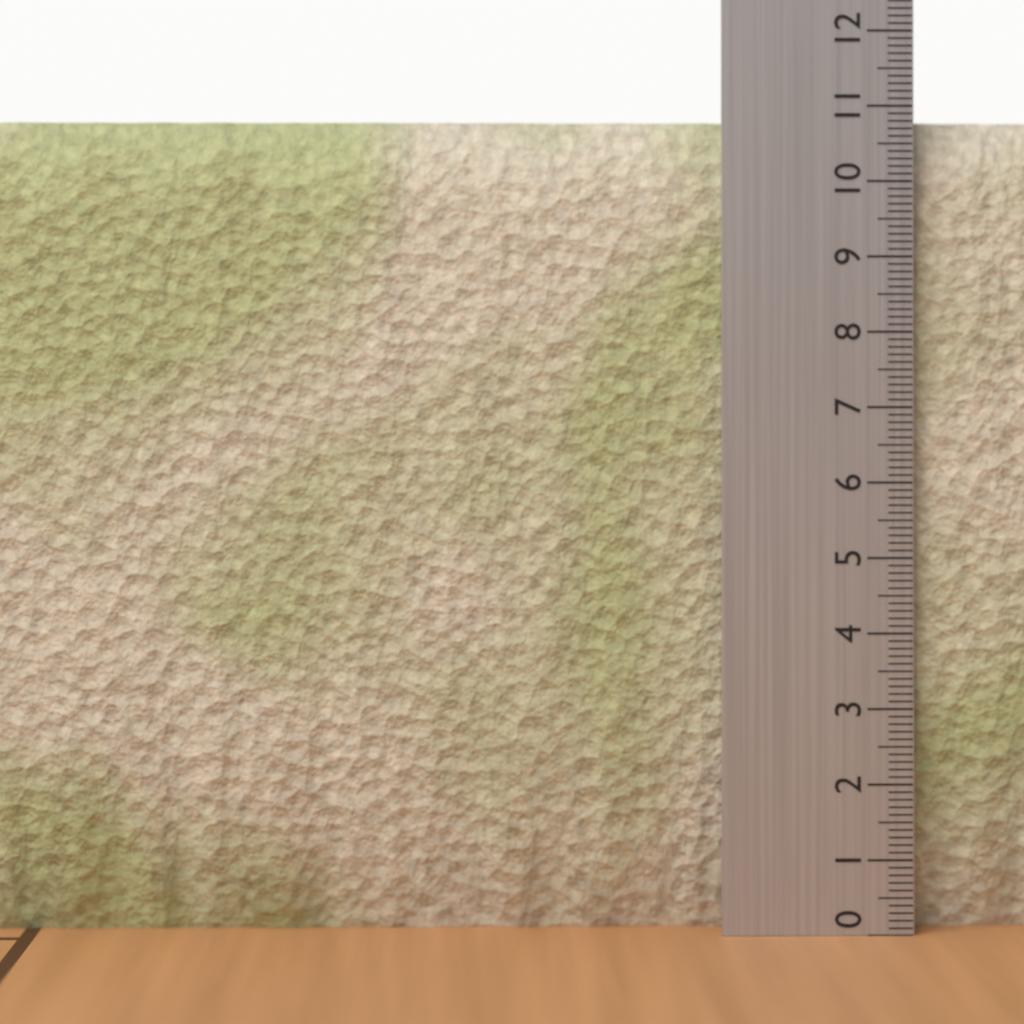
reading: 10.8 (no unit)
